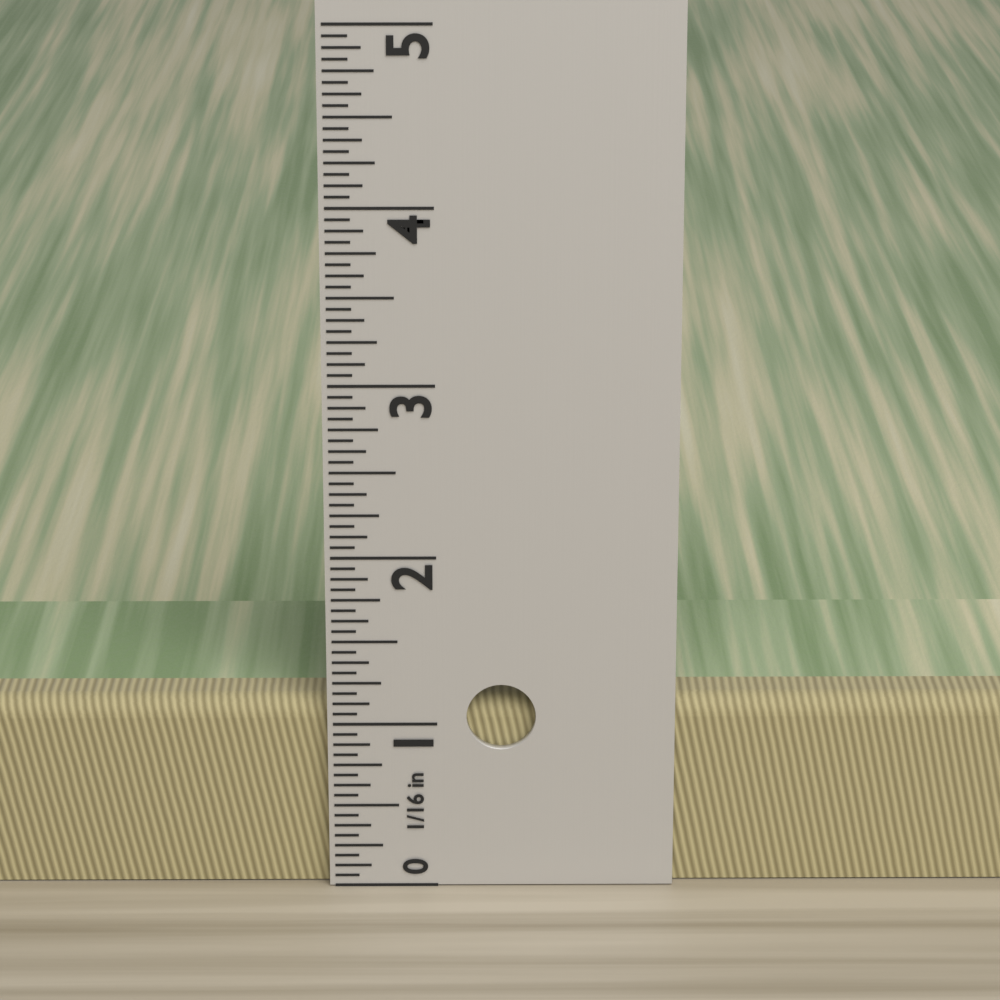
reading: 1.1250 in
